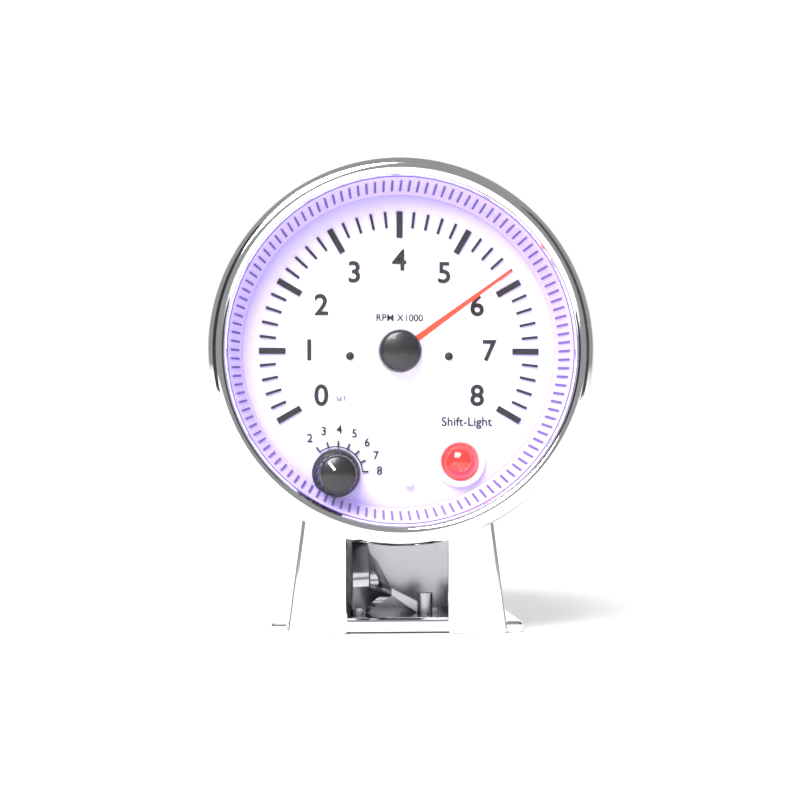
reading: 5.8 RPM x1000
